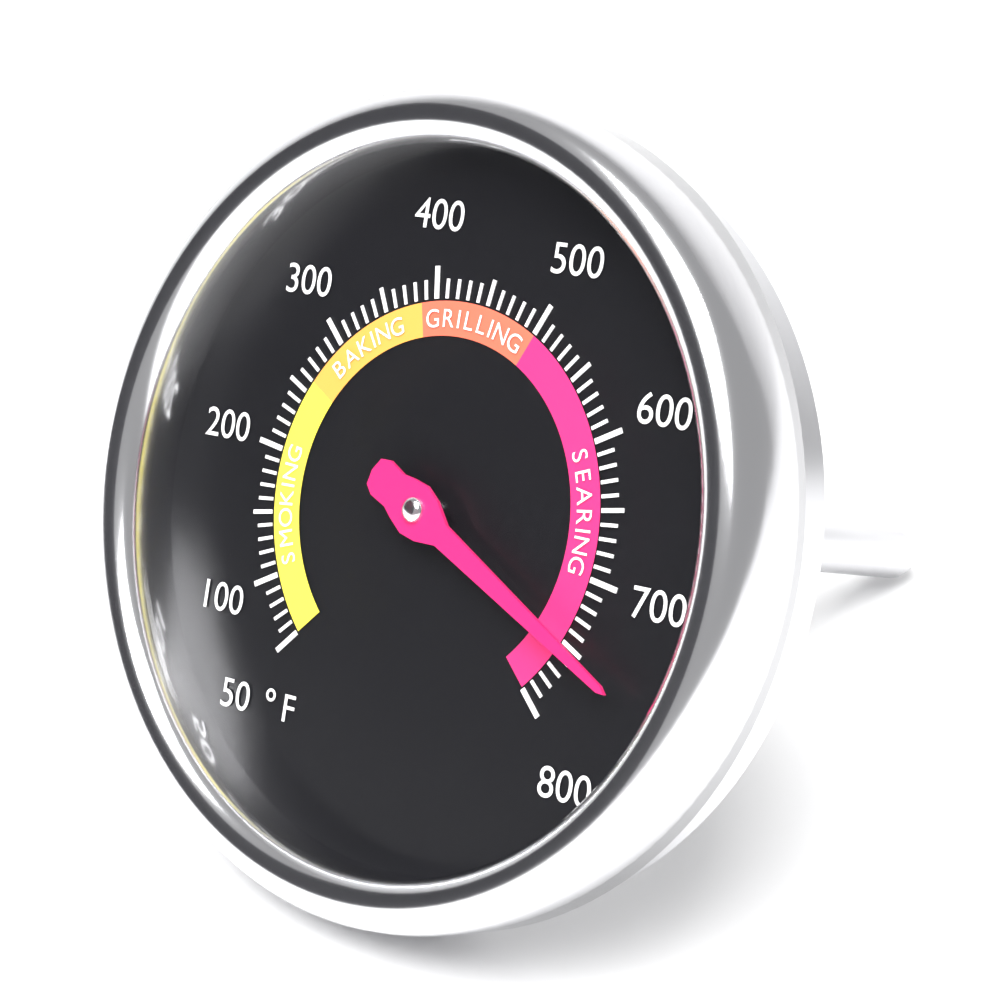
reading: 750 °F
